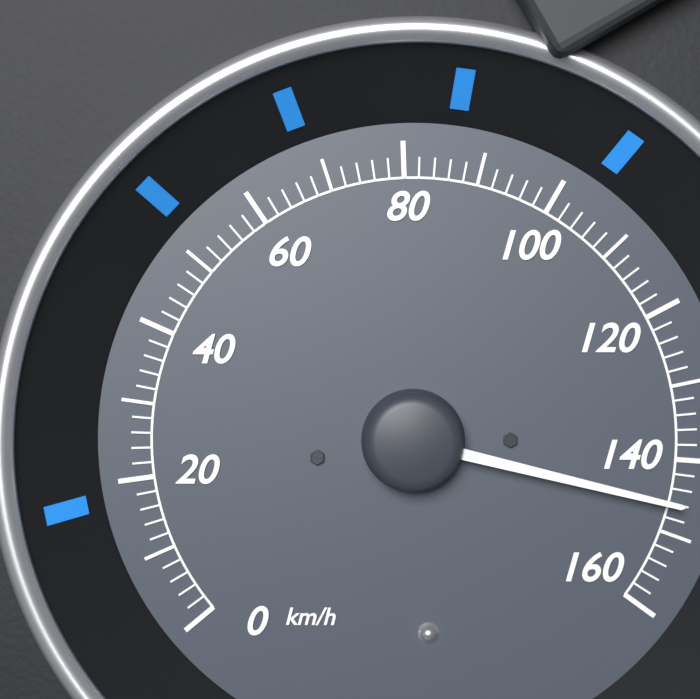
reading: 146 km/h
